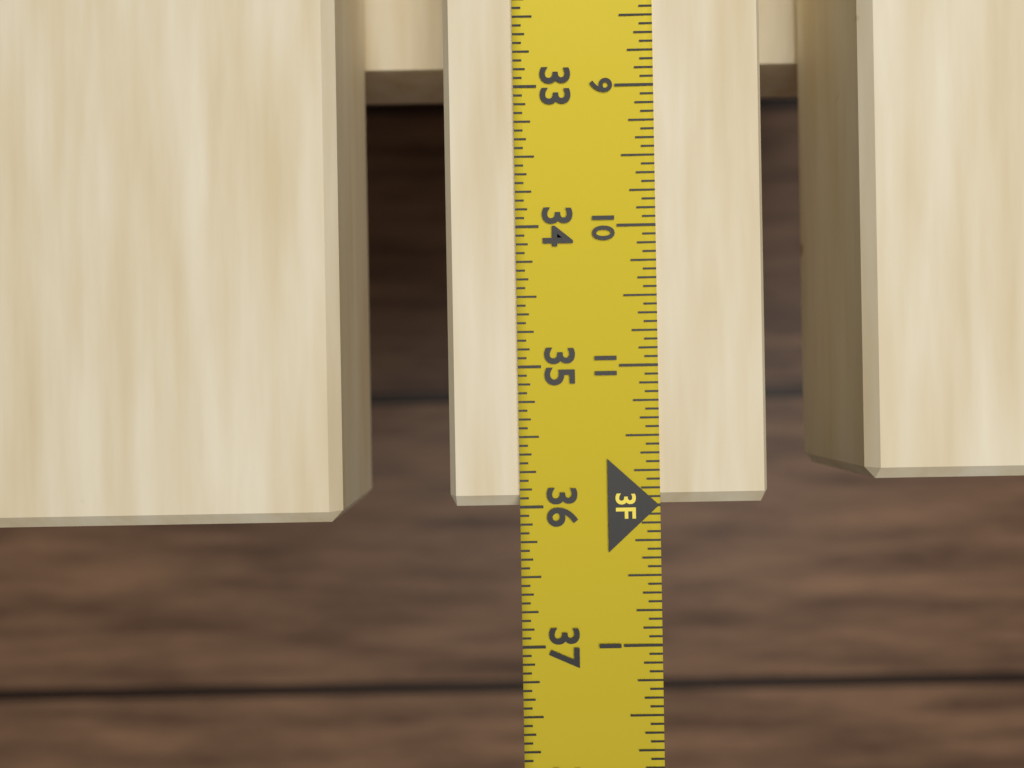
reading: 36.0000 in
